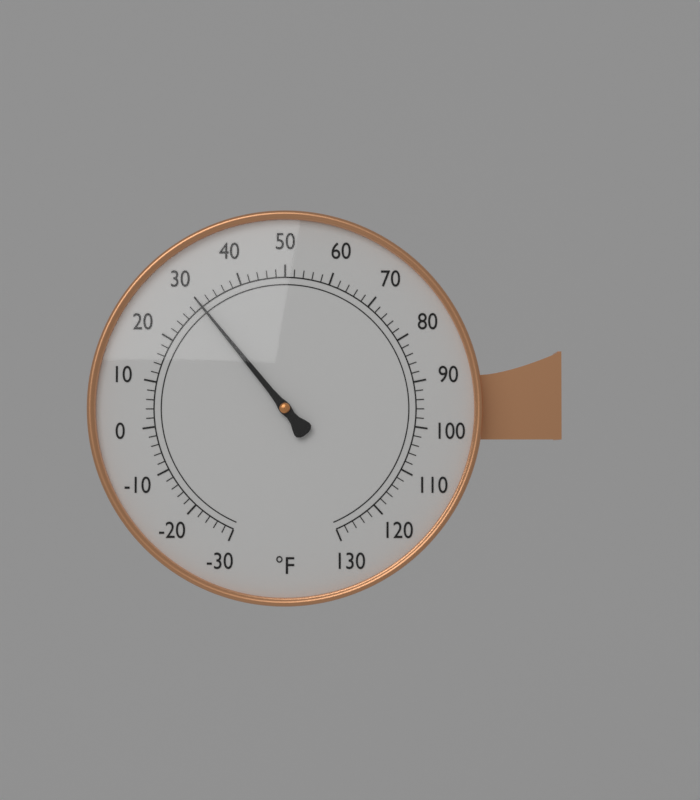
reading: 30 °F
